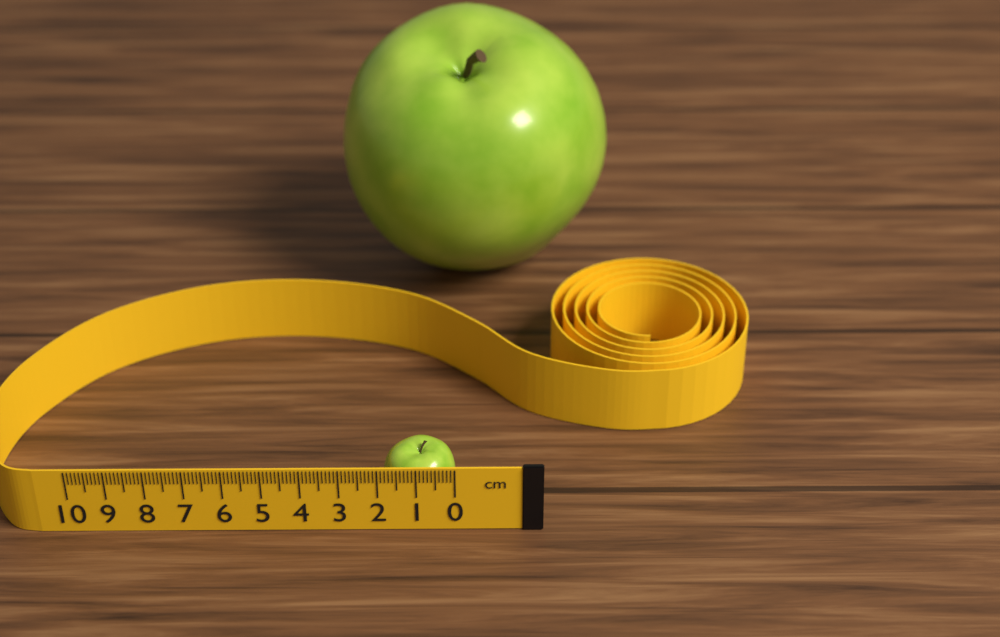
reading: 1.9 cm
